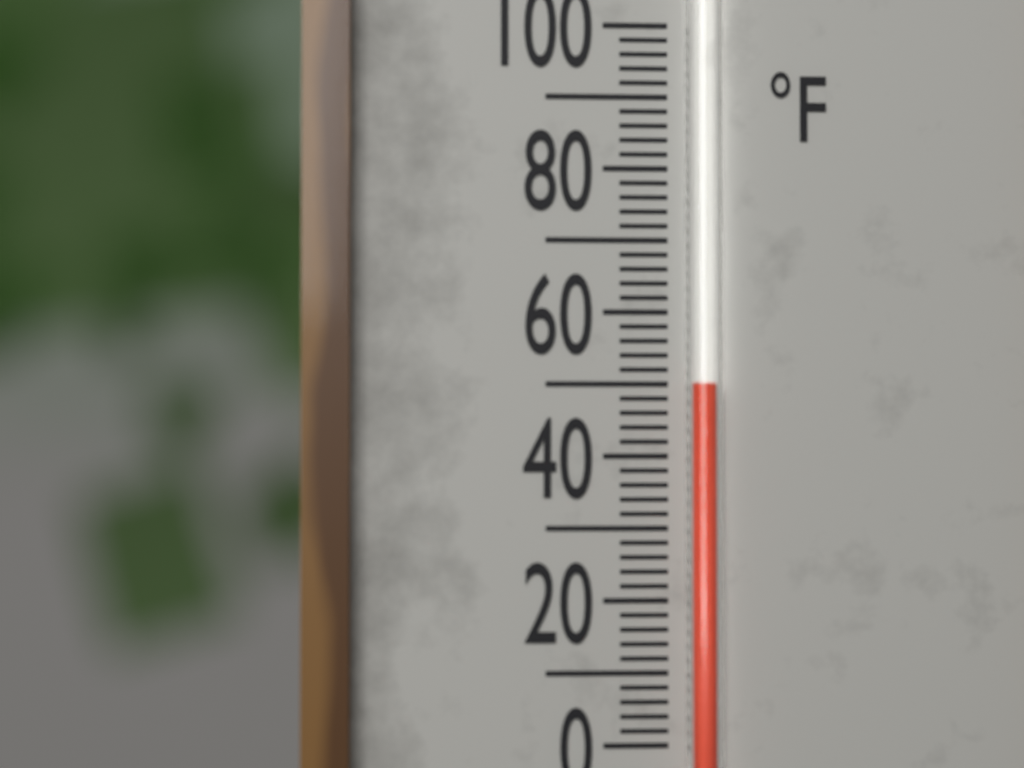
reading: 50 °F
